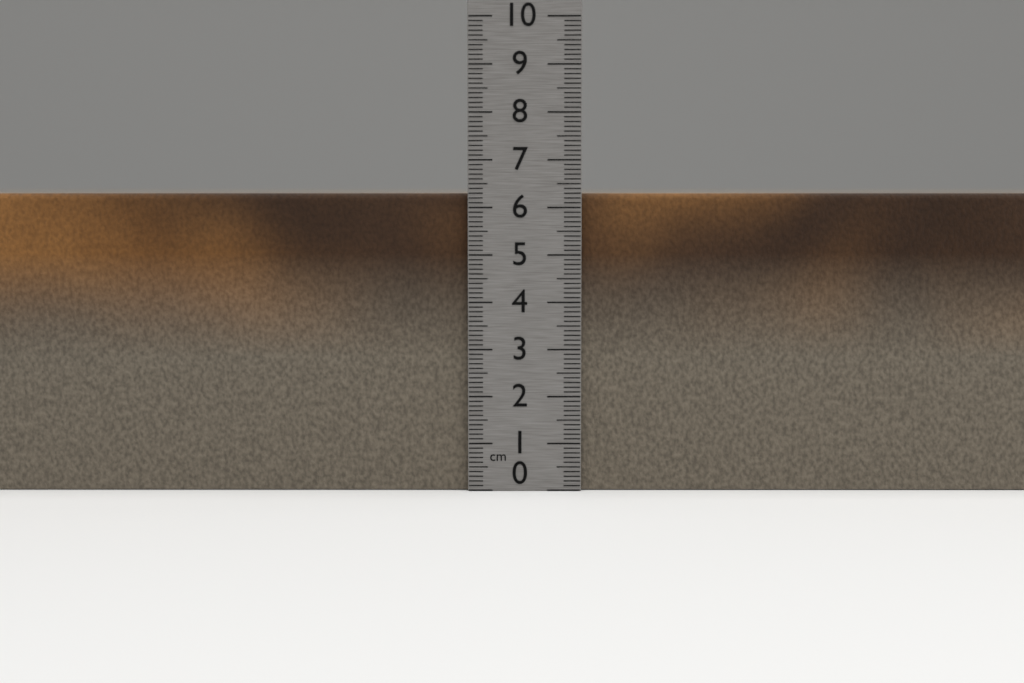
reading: 6.3 cm
